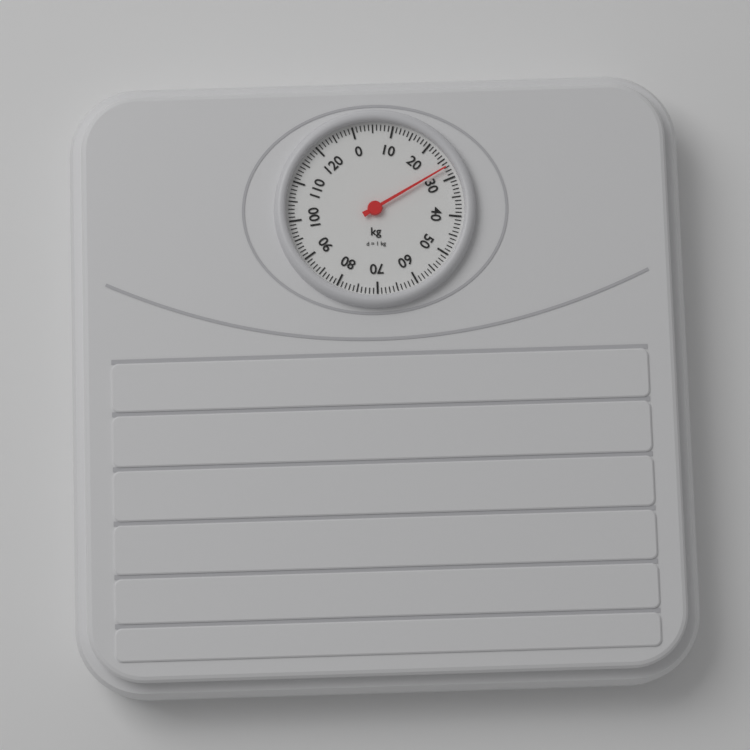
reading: 27 kg
